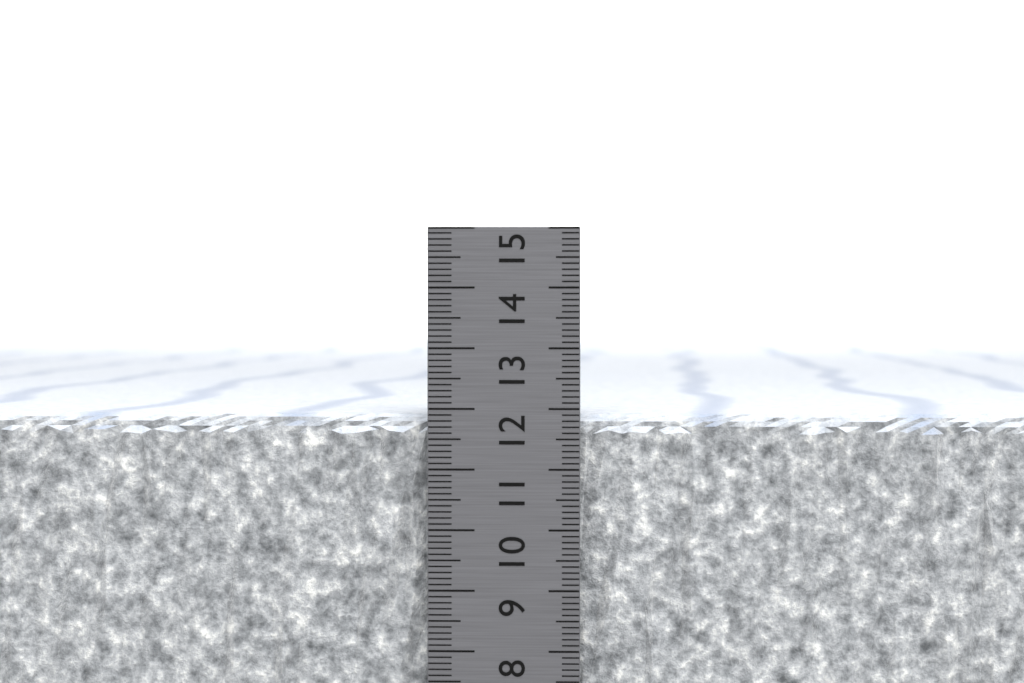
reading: 11.9 cm
